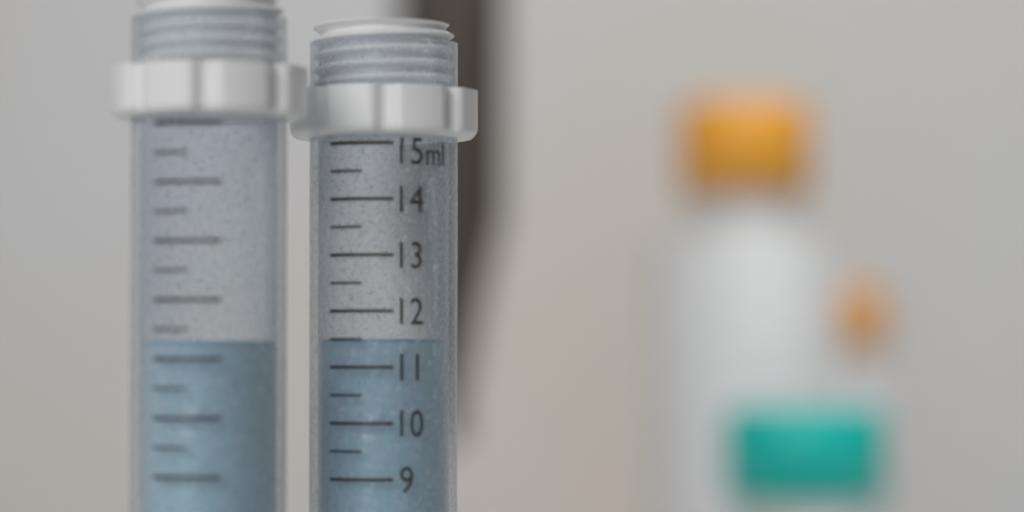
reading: 11.5 ml
